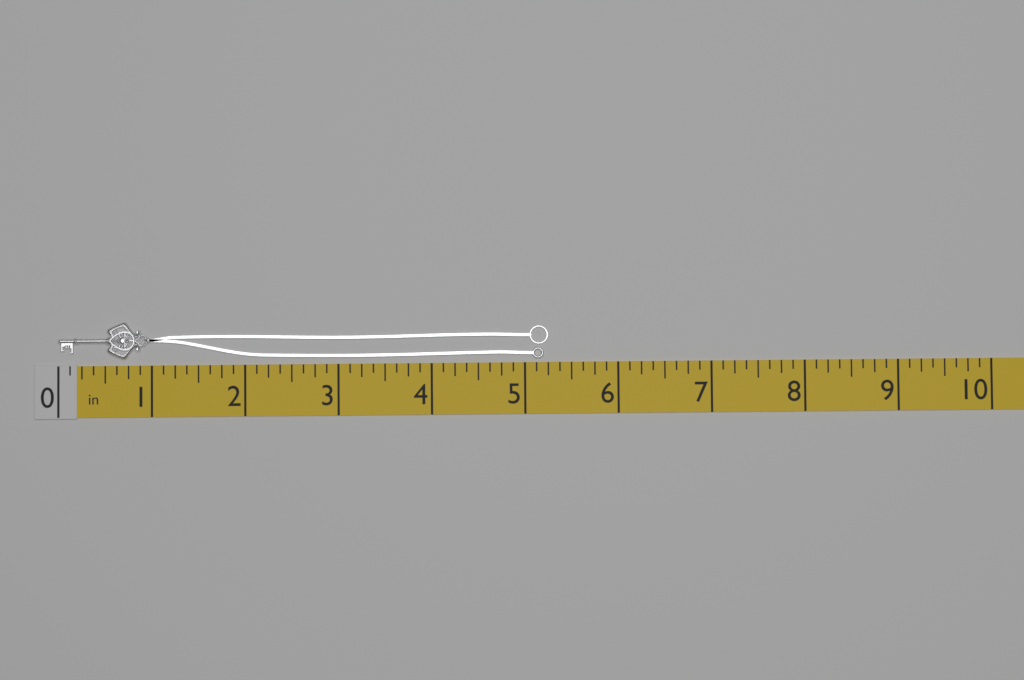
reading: 5.250 in
